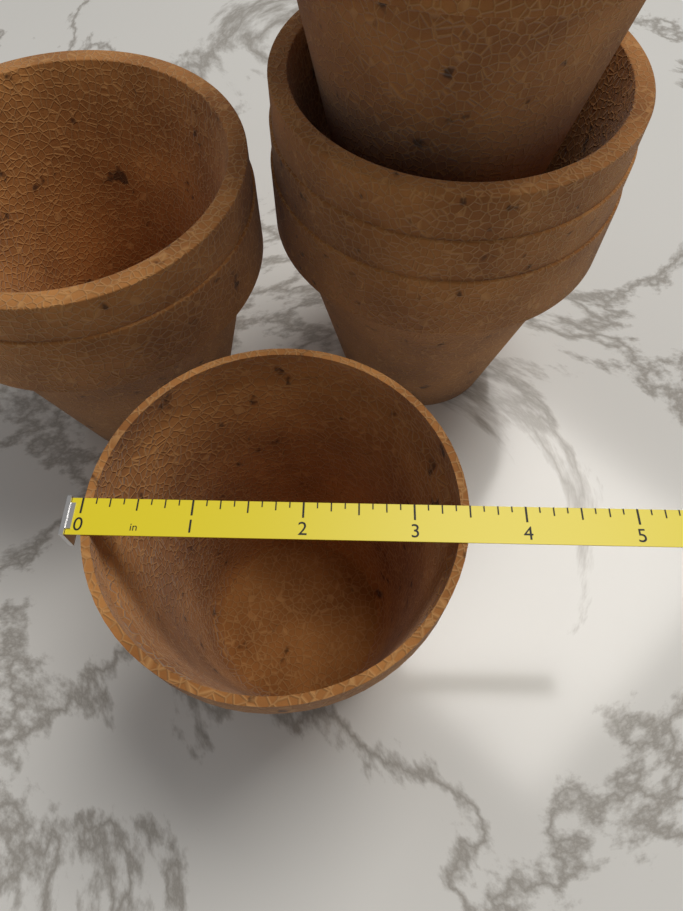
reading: 3.500 in
